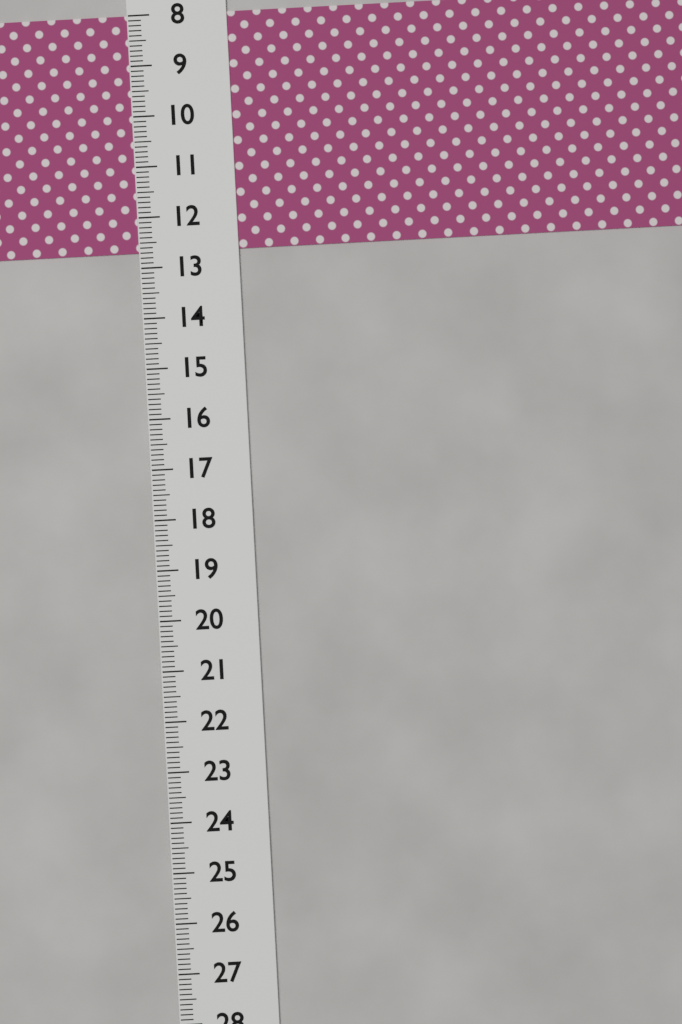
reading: 12.7 (no unit)
